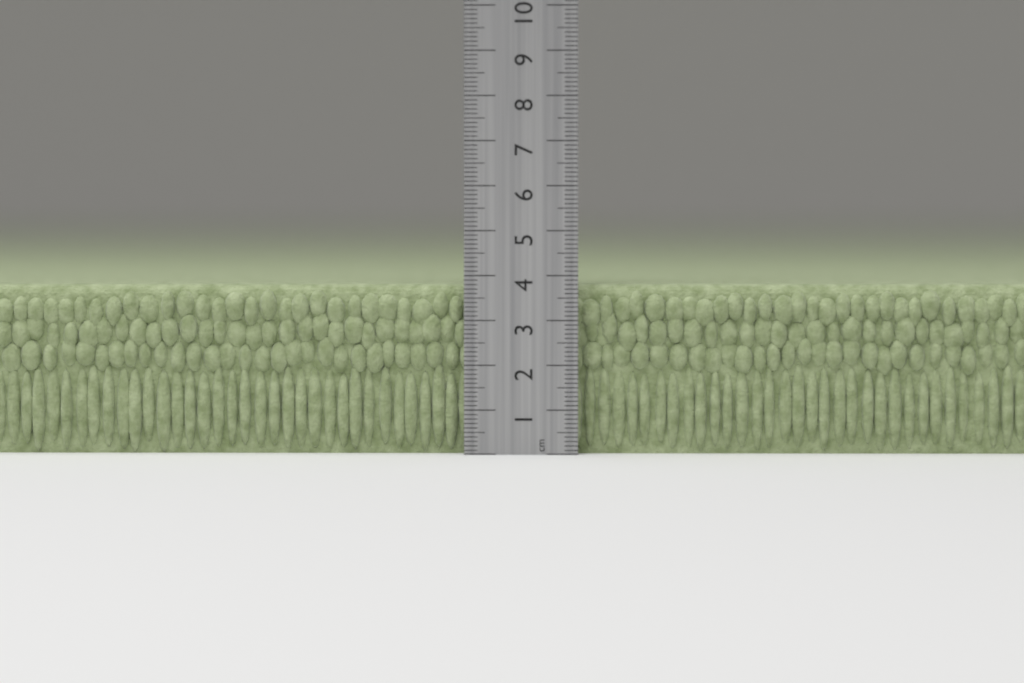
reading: 3.8 cm
